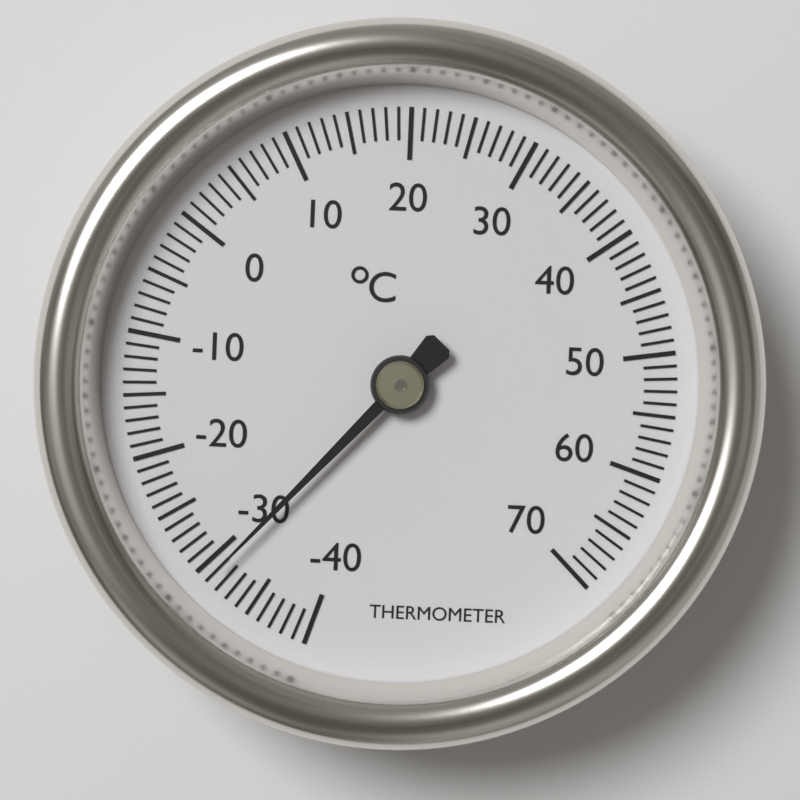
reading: -31 °C
